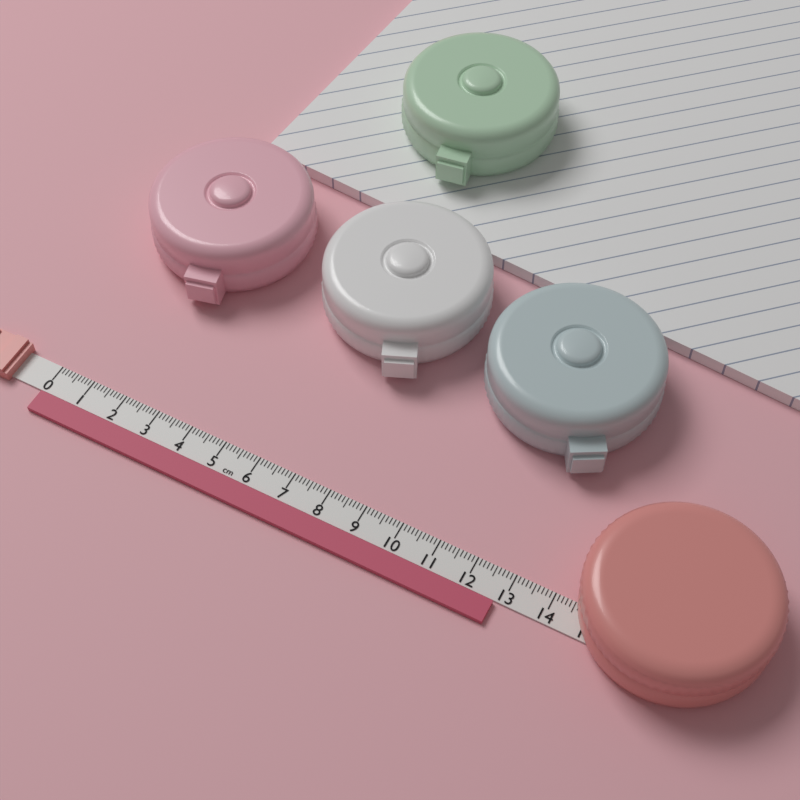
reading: 12.8 cm
